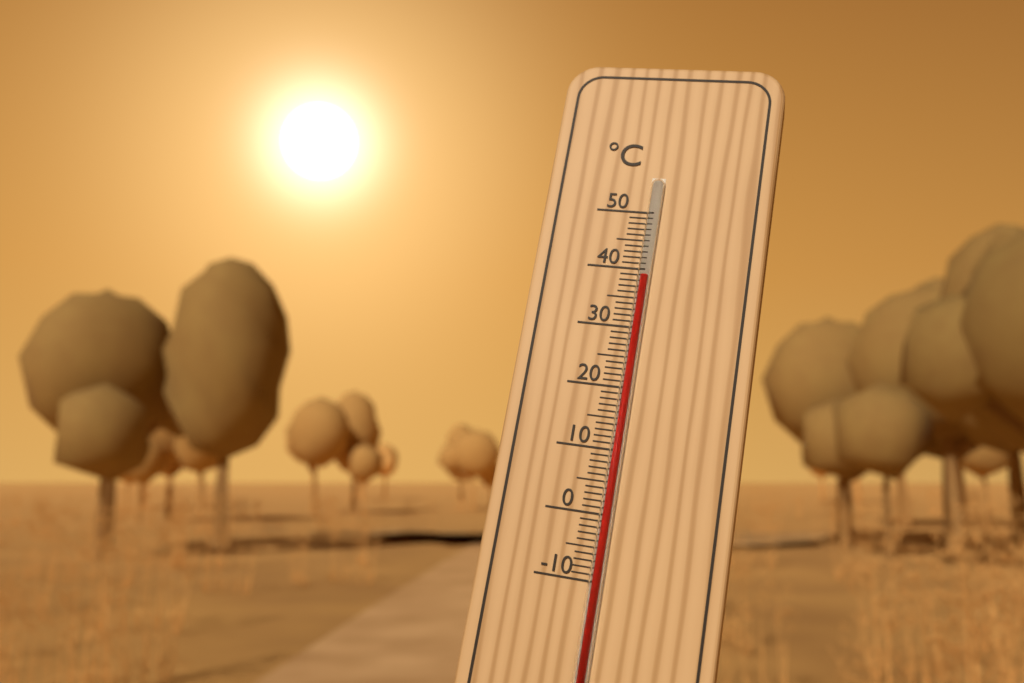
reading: 39 °C
